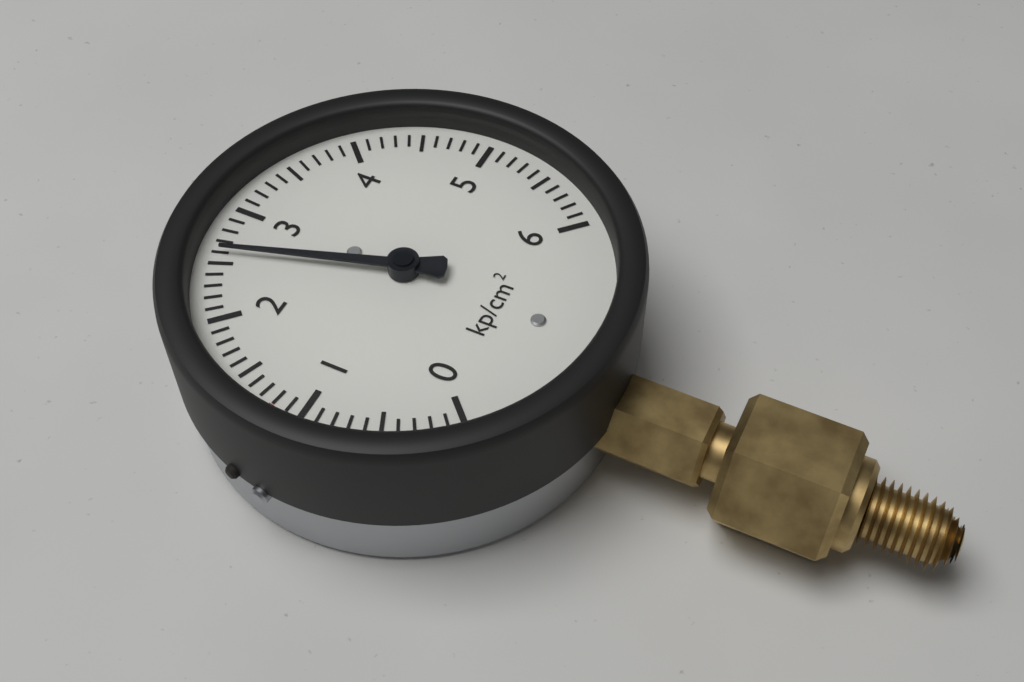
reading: 2.6 kp/cm²
